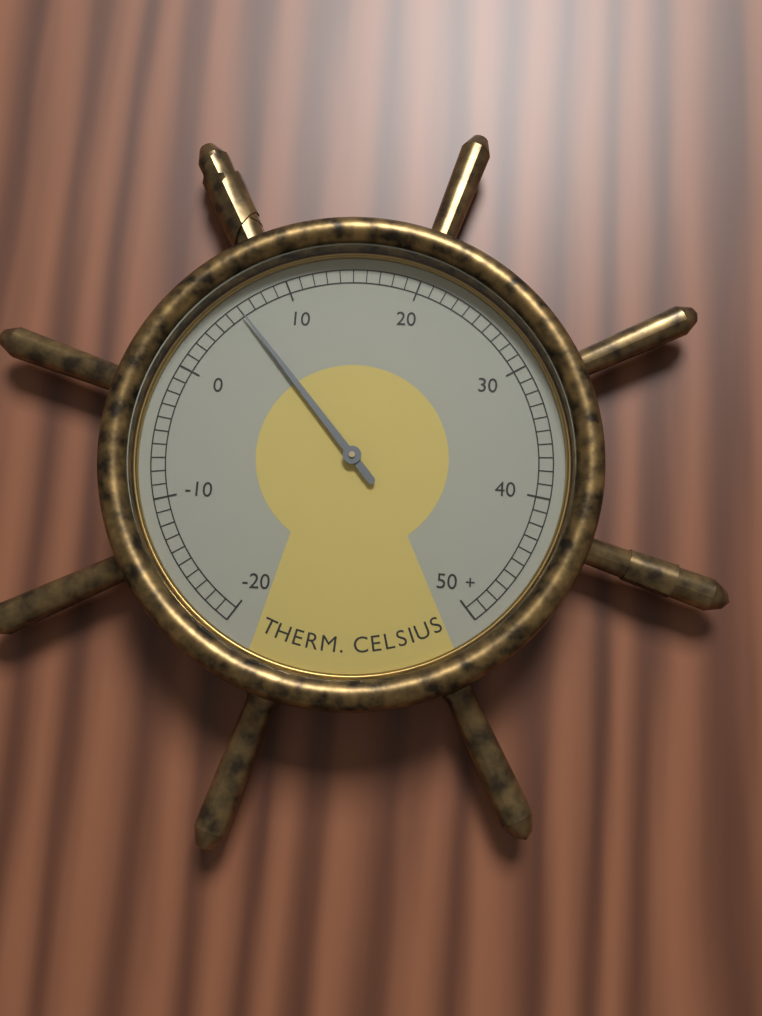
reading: 6 °C
